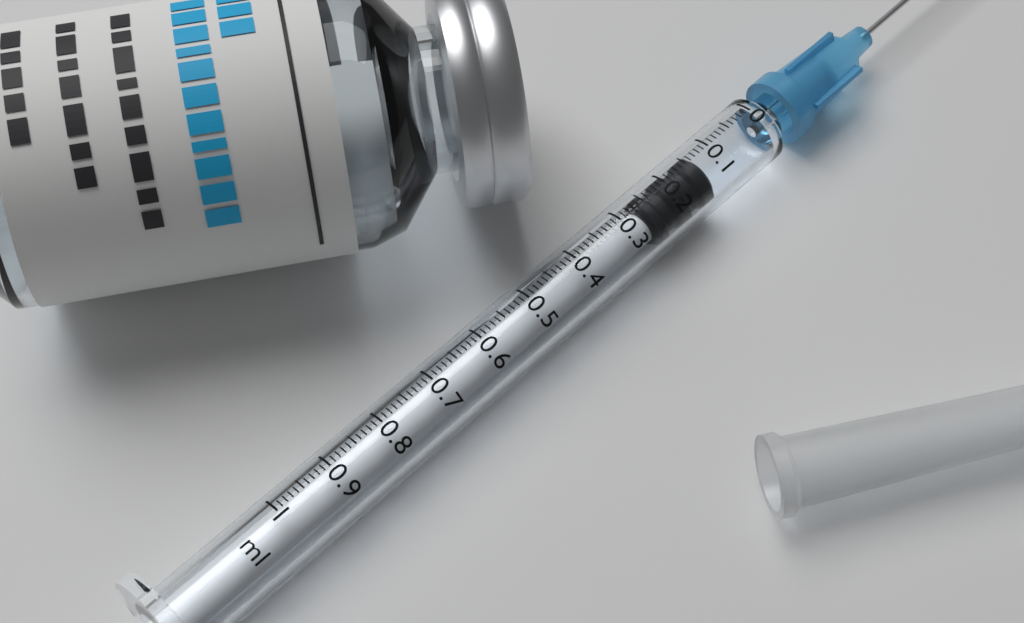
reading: 0.13 ml
